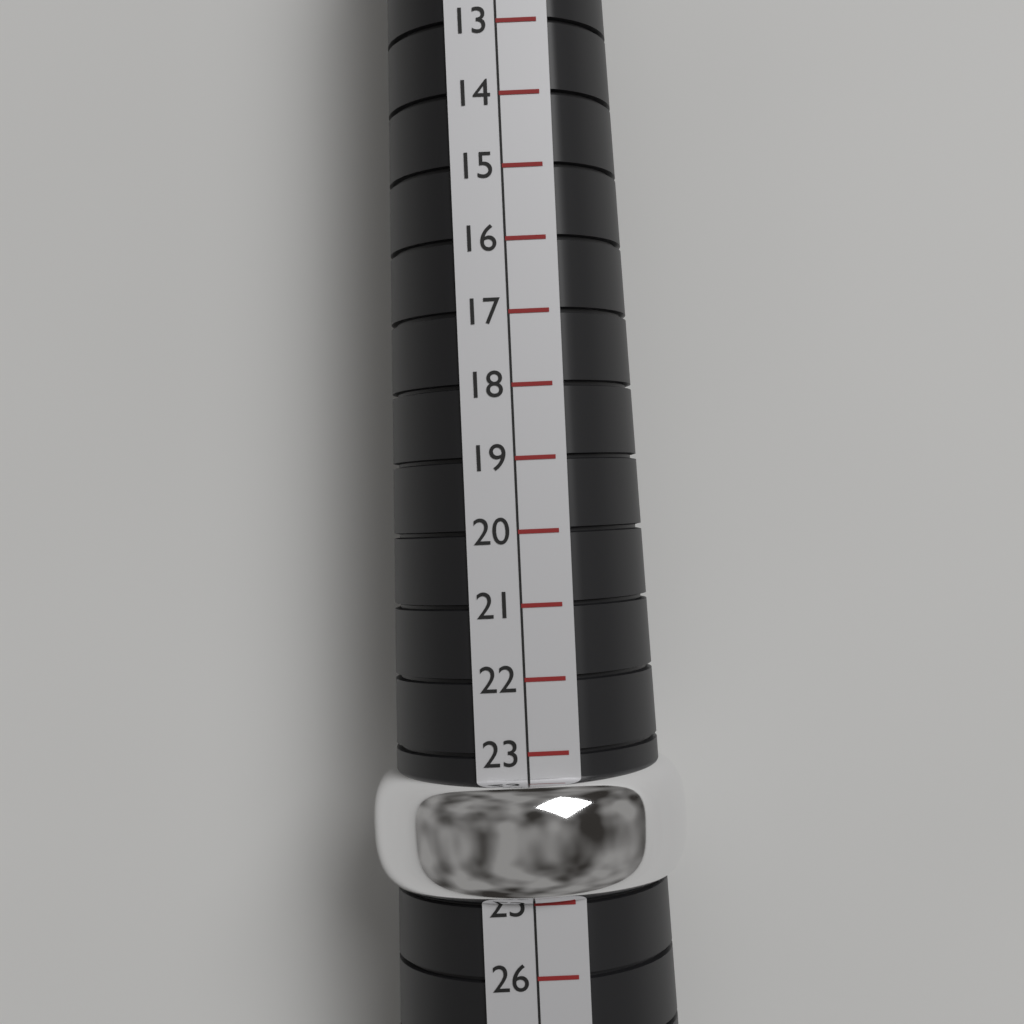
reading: 25 (no unit)
